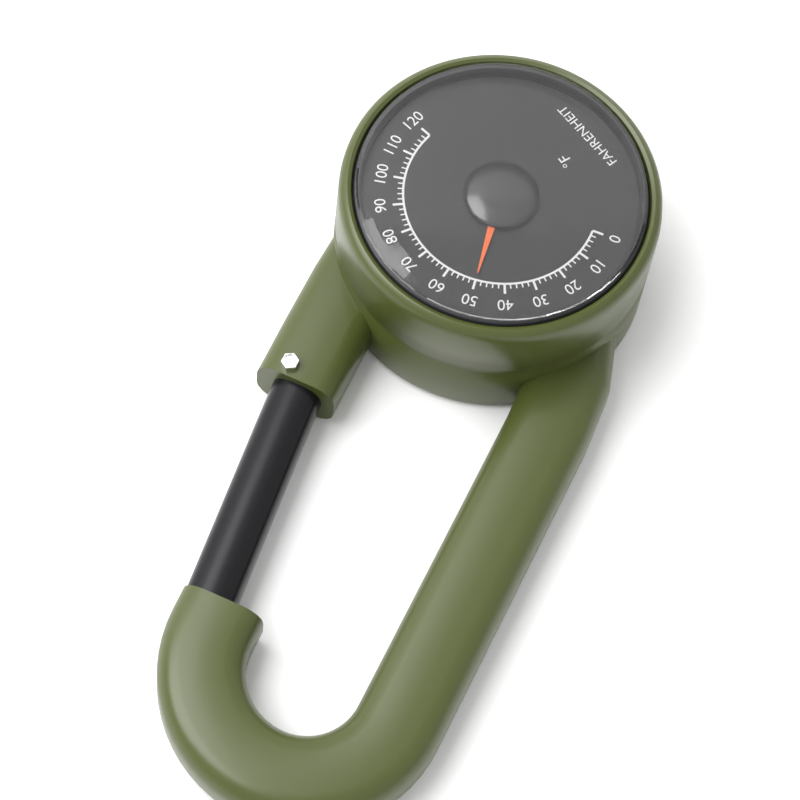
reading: 50 °F
